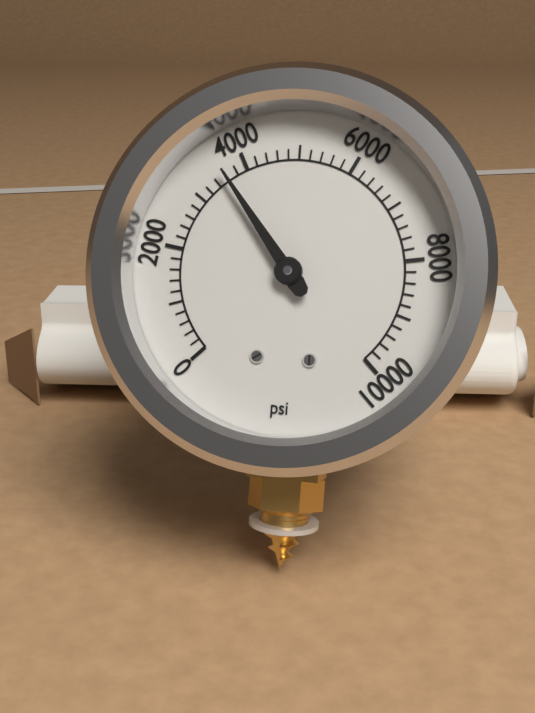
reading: 3600 psi
